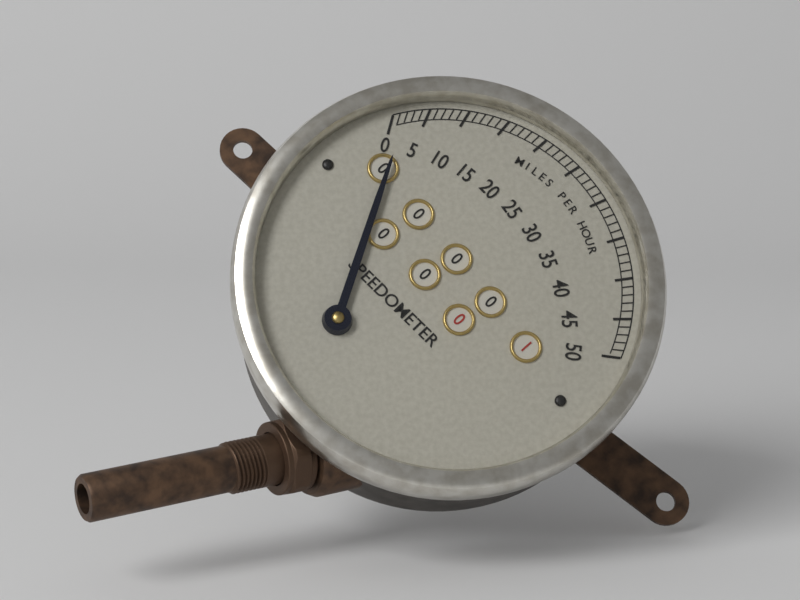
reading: 2 mph
